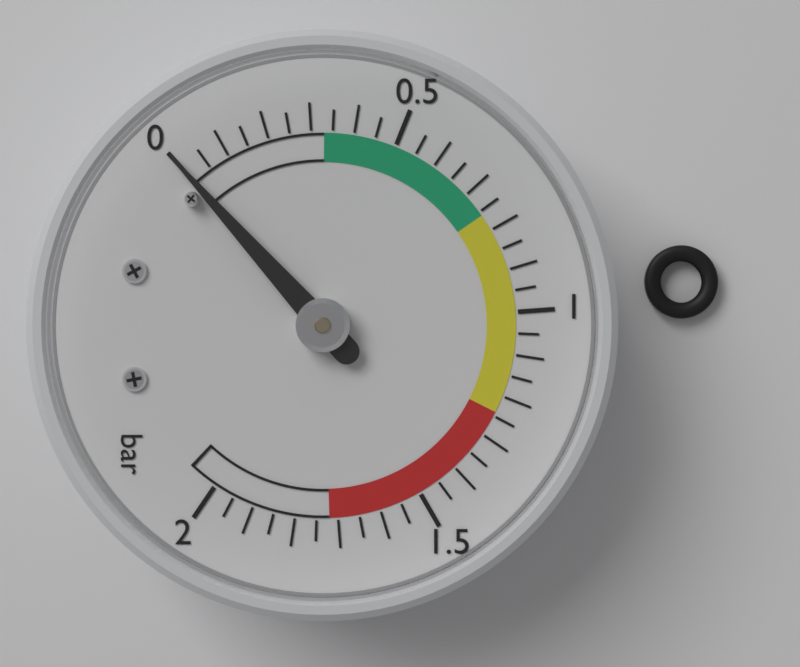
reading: 0.00 bar
